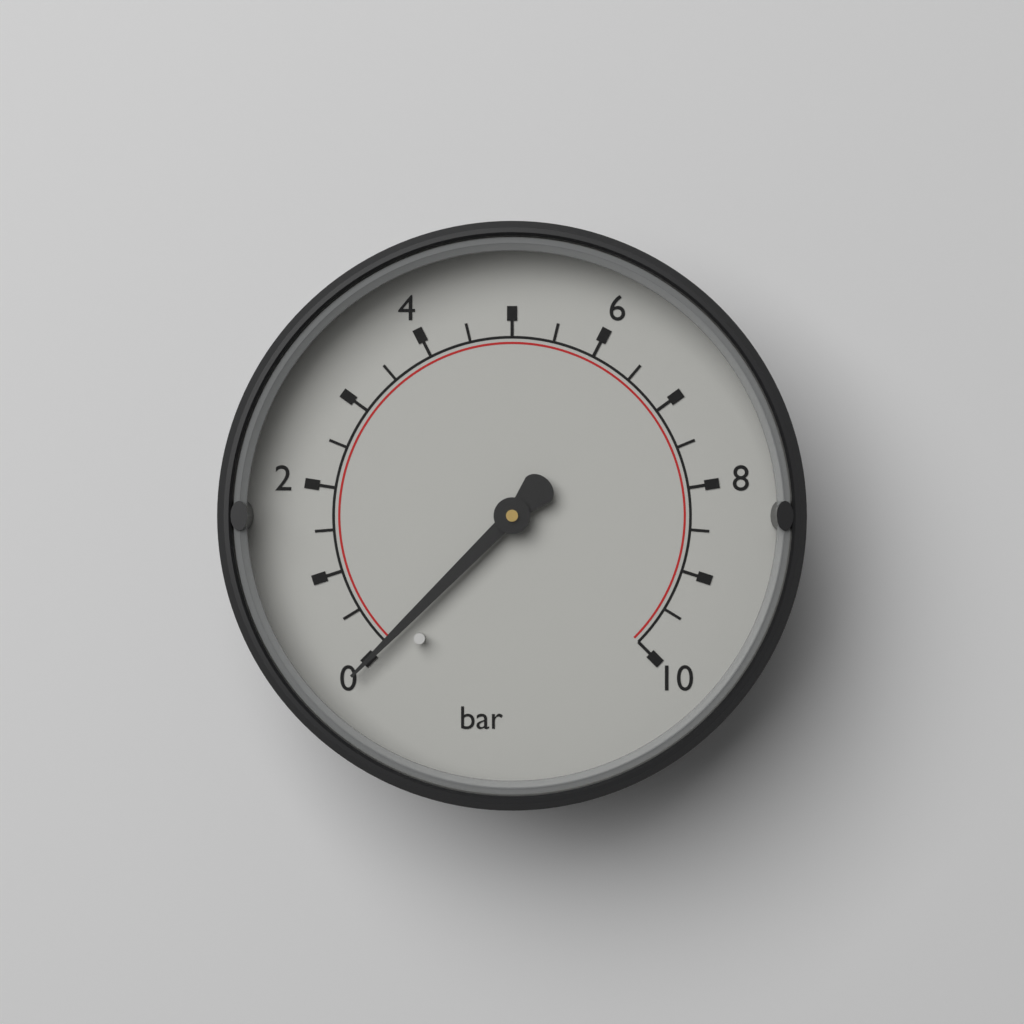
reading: 0.0 bar
